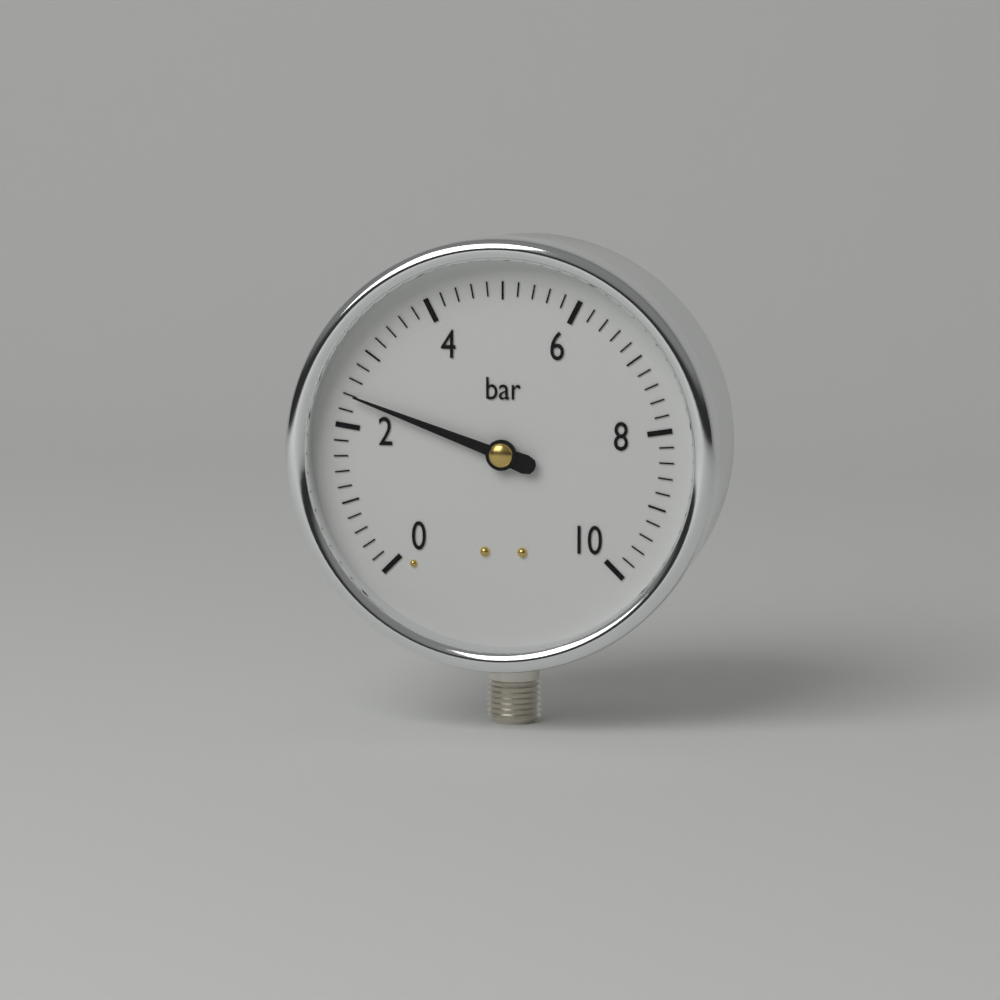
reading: 2.4 bar
